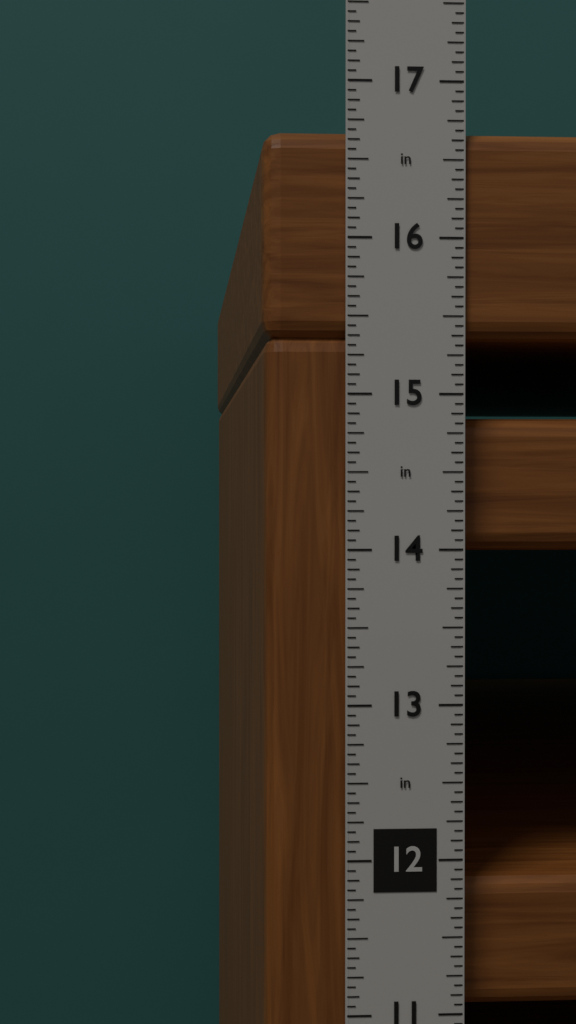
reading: 16.6875 in
